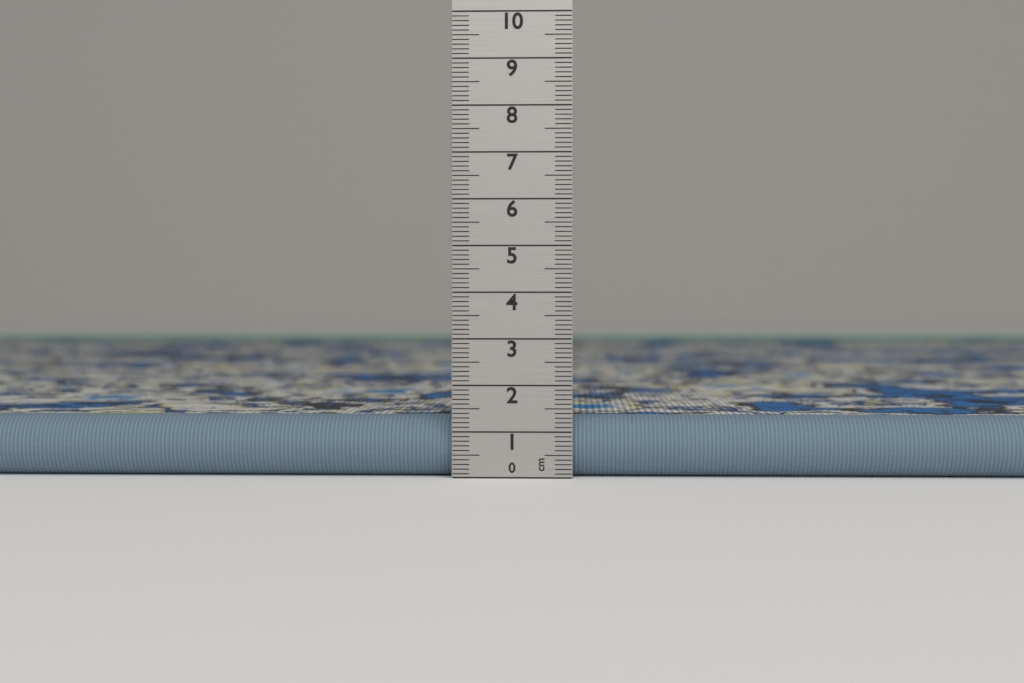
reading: 1.3 cm
